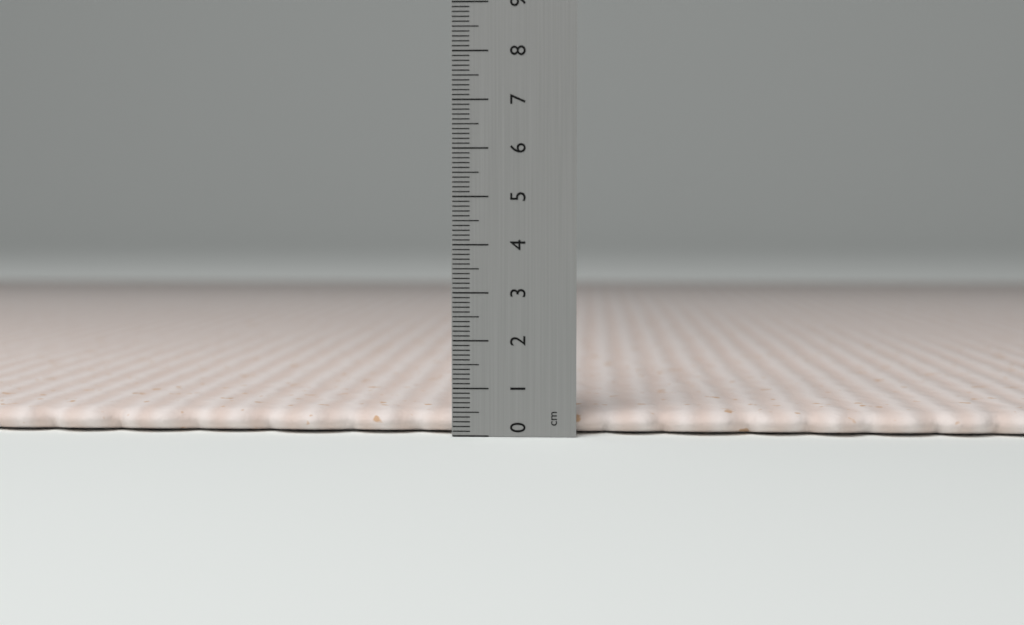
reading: 0.5 cm
